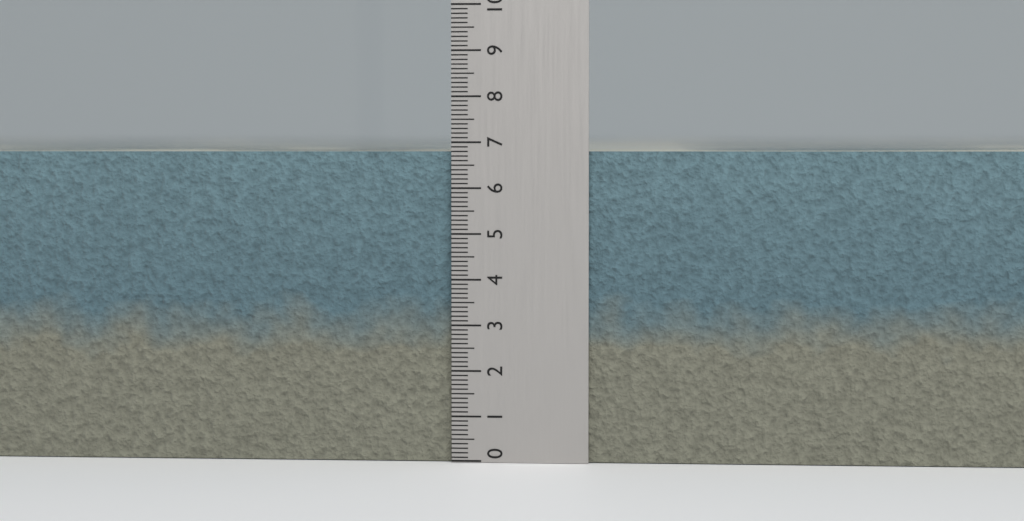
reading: 6.8 (no unit)
